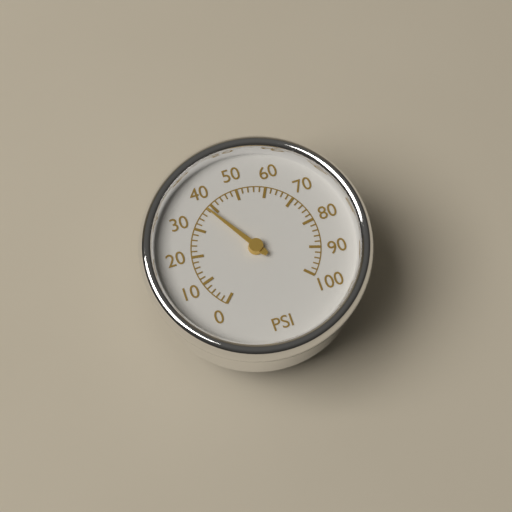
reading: 38 psi
